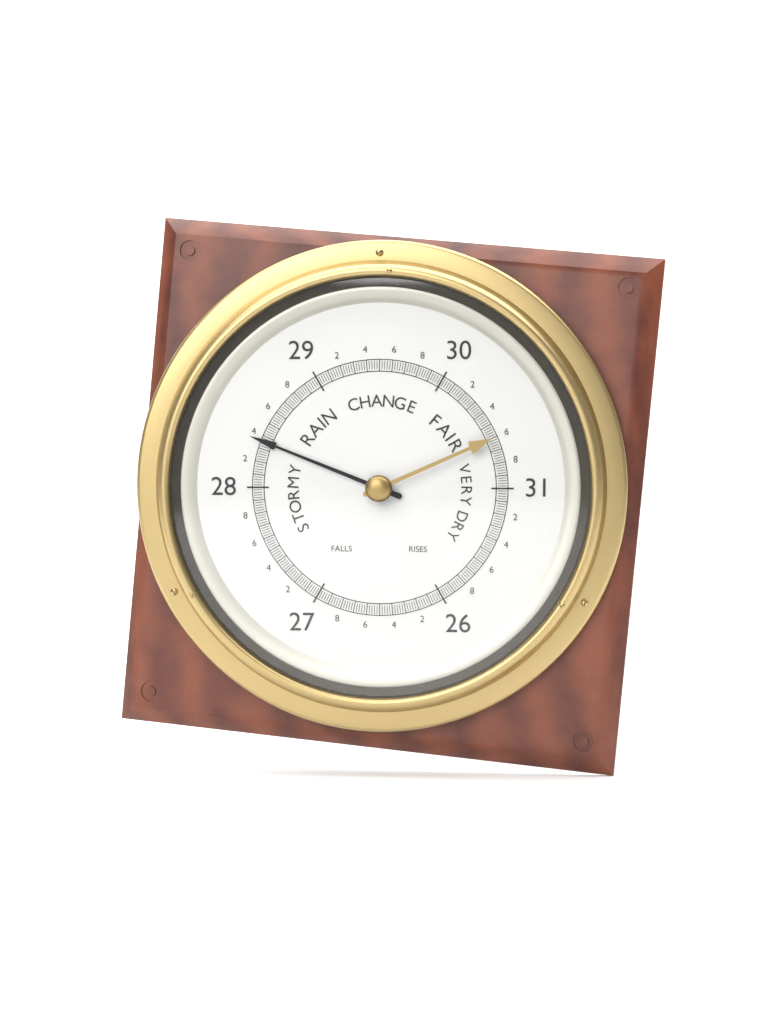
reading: 28.36 (no unit)
